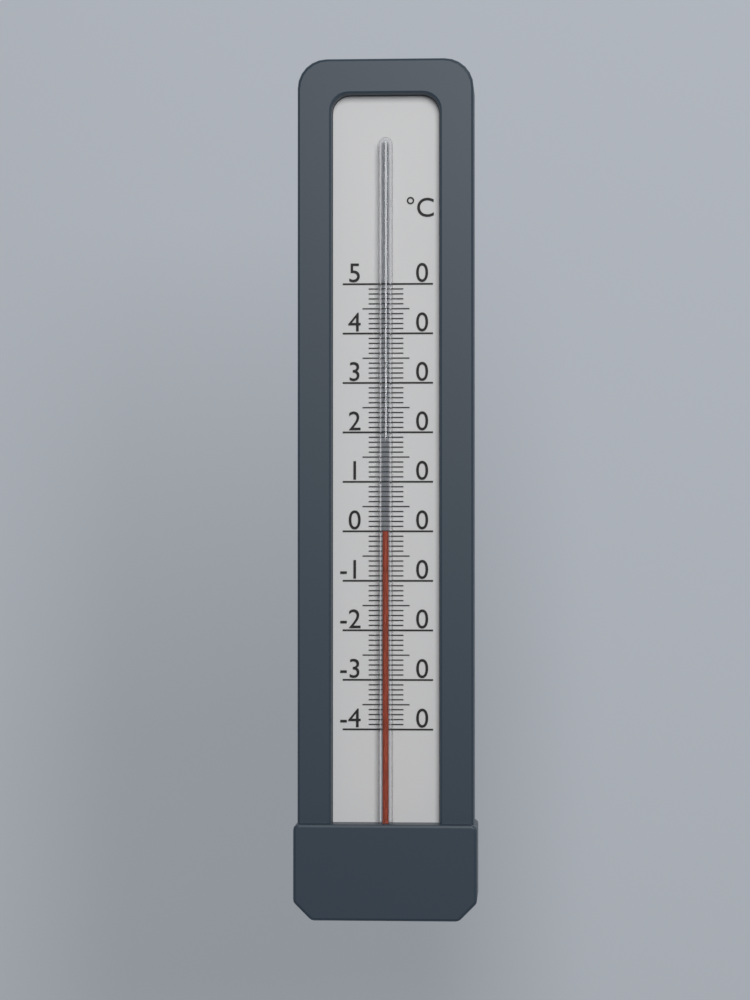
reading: 0 °C
